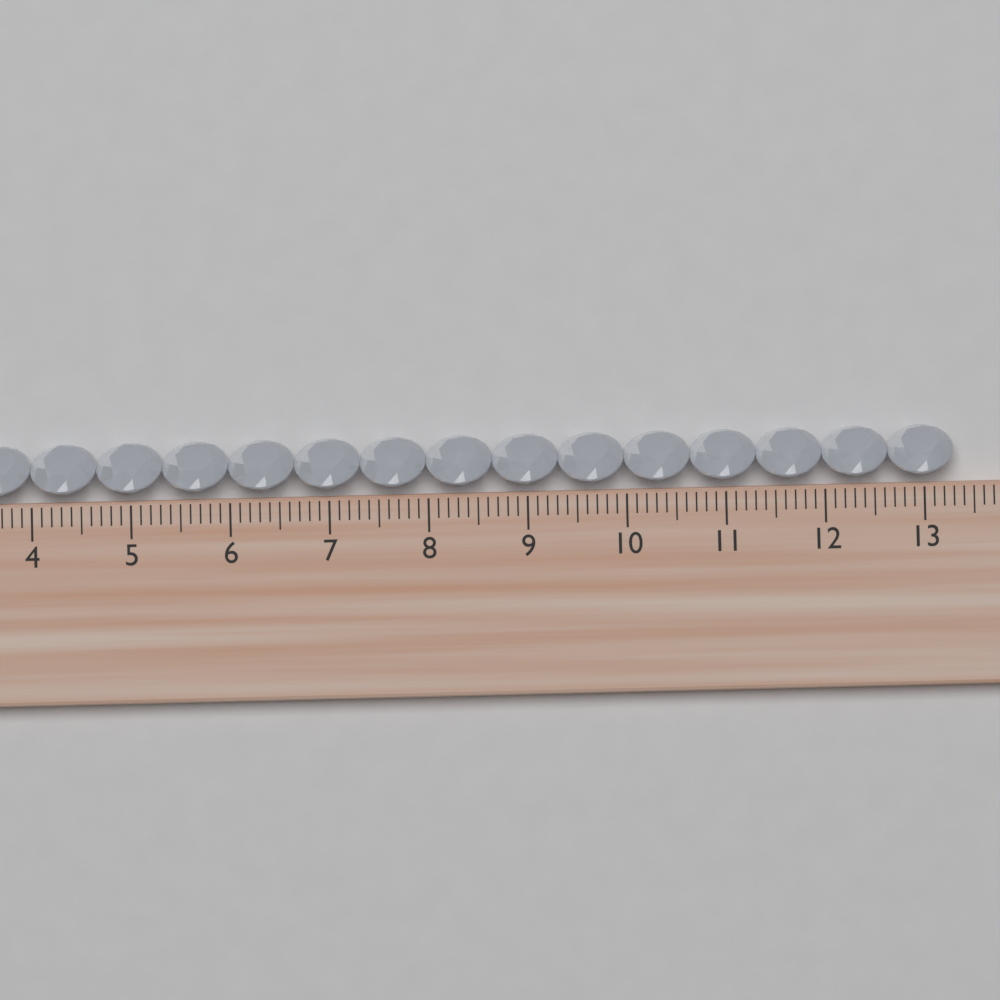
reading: 13.3 cm
